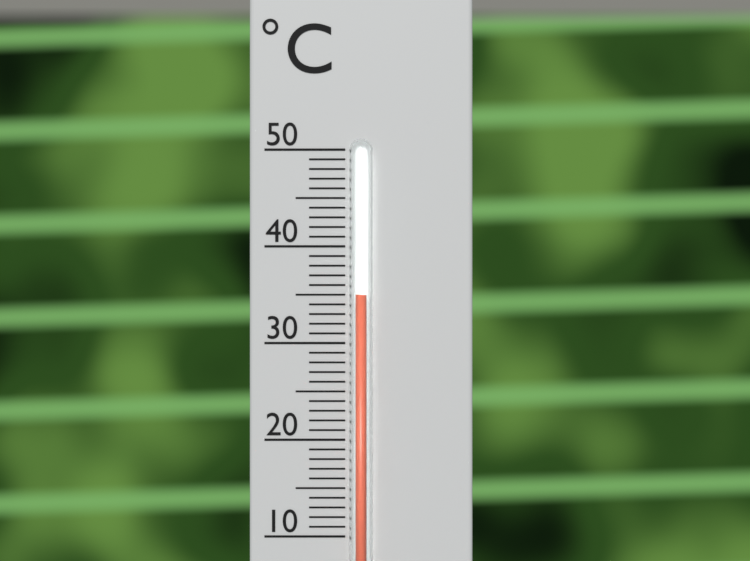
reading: 35 °C
